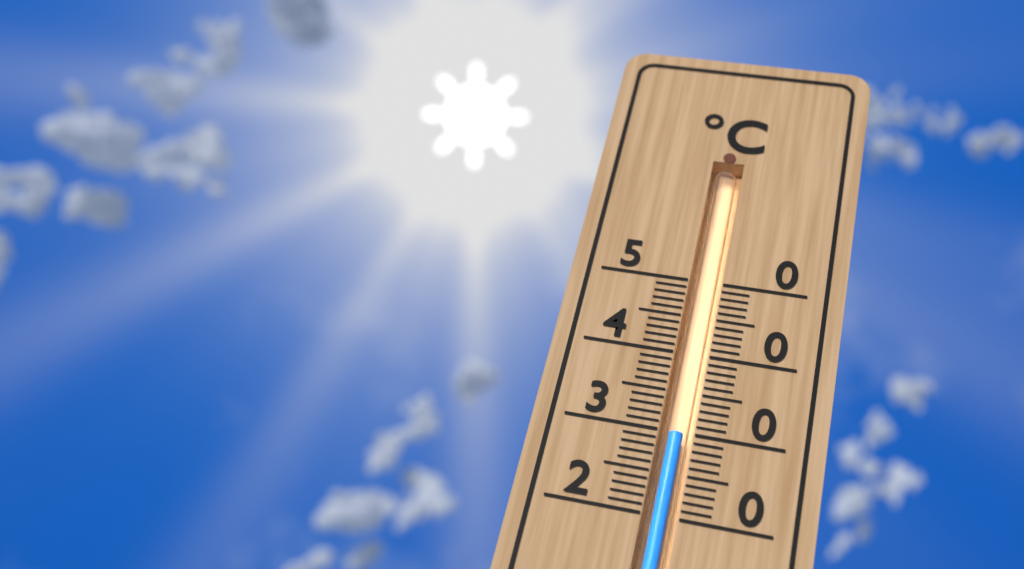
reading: 30 °C
